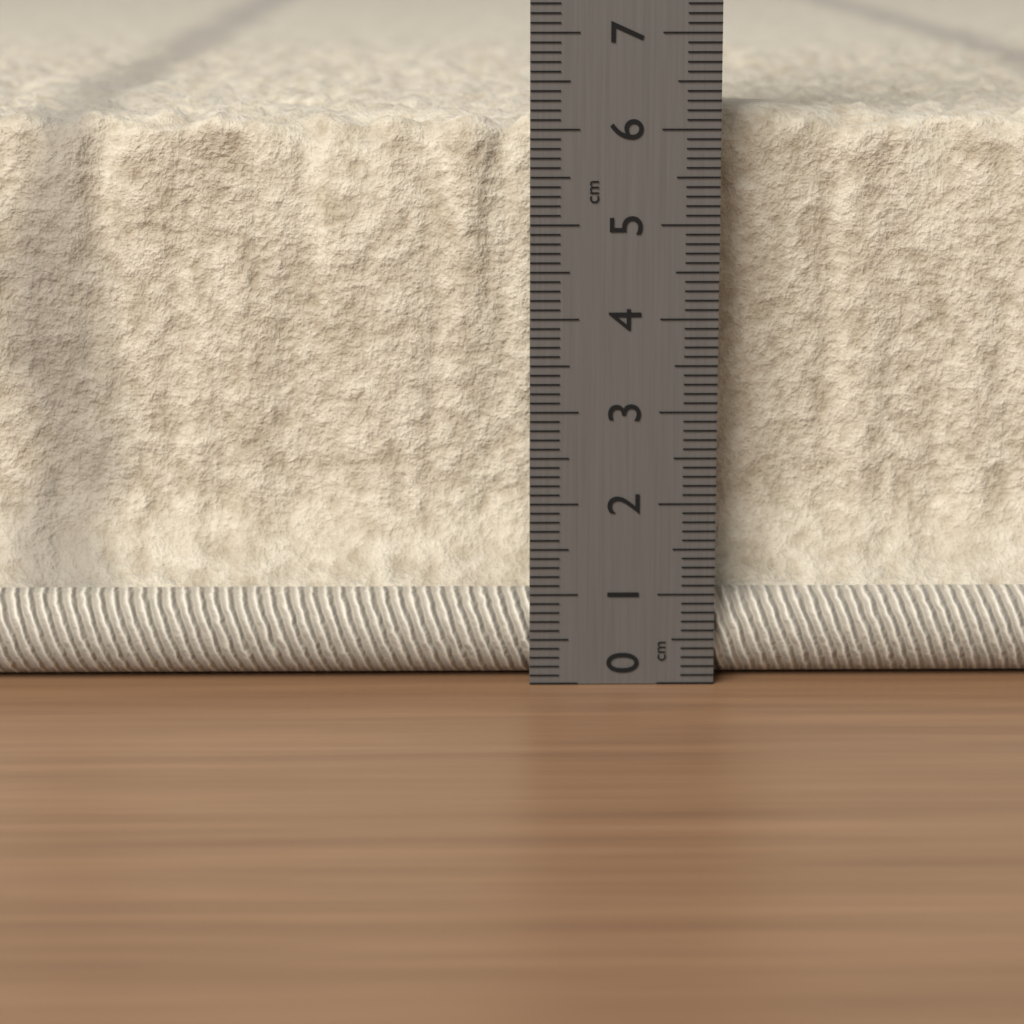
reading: 6.2 cm
